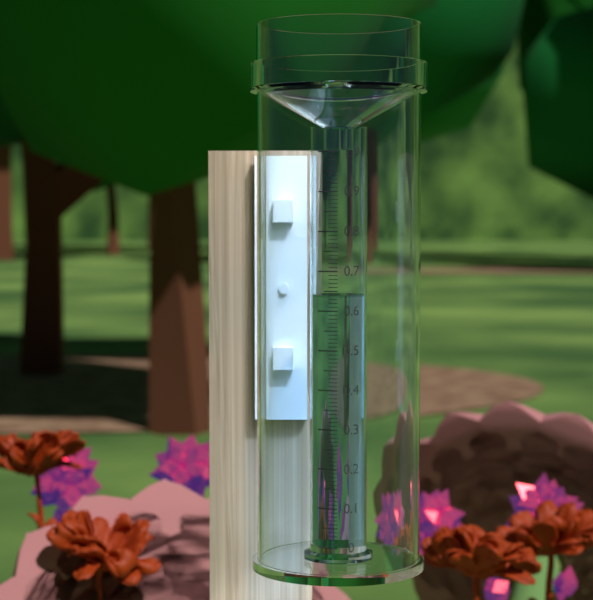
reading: 0.64 (no unit)
